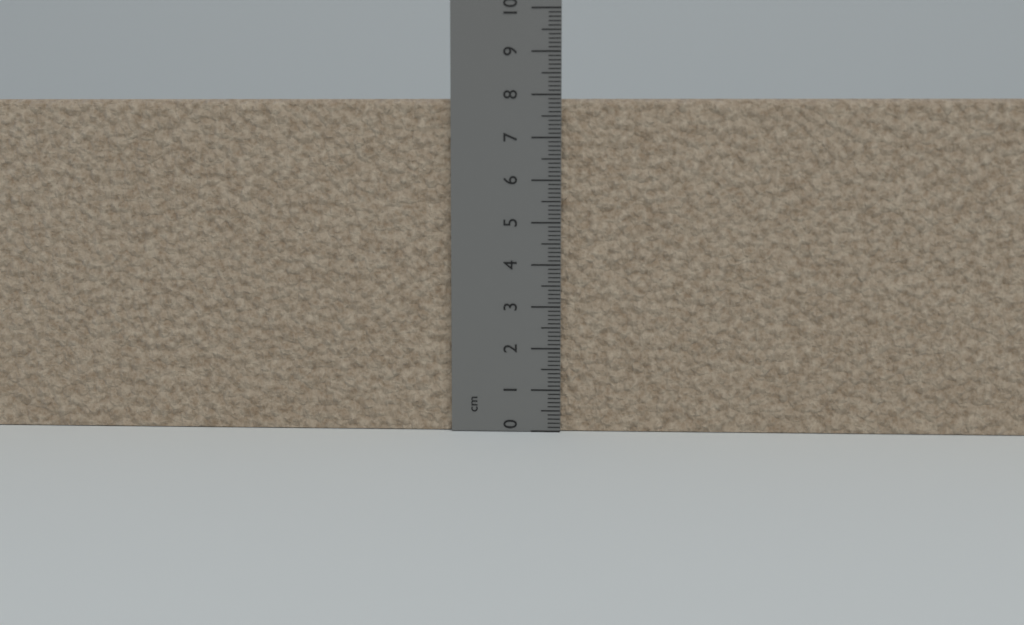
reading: 7.9 cm
